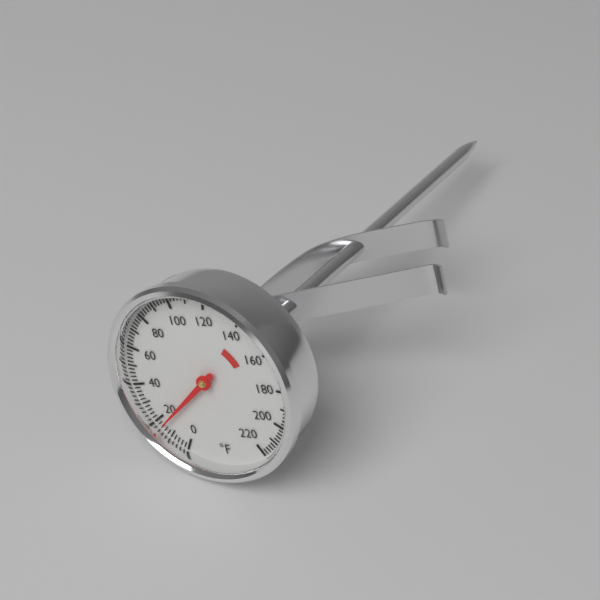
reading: 16 °F
